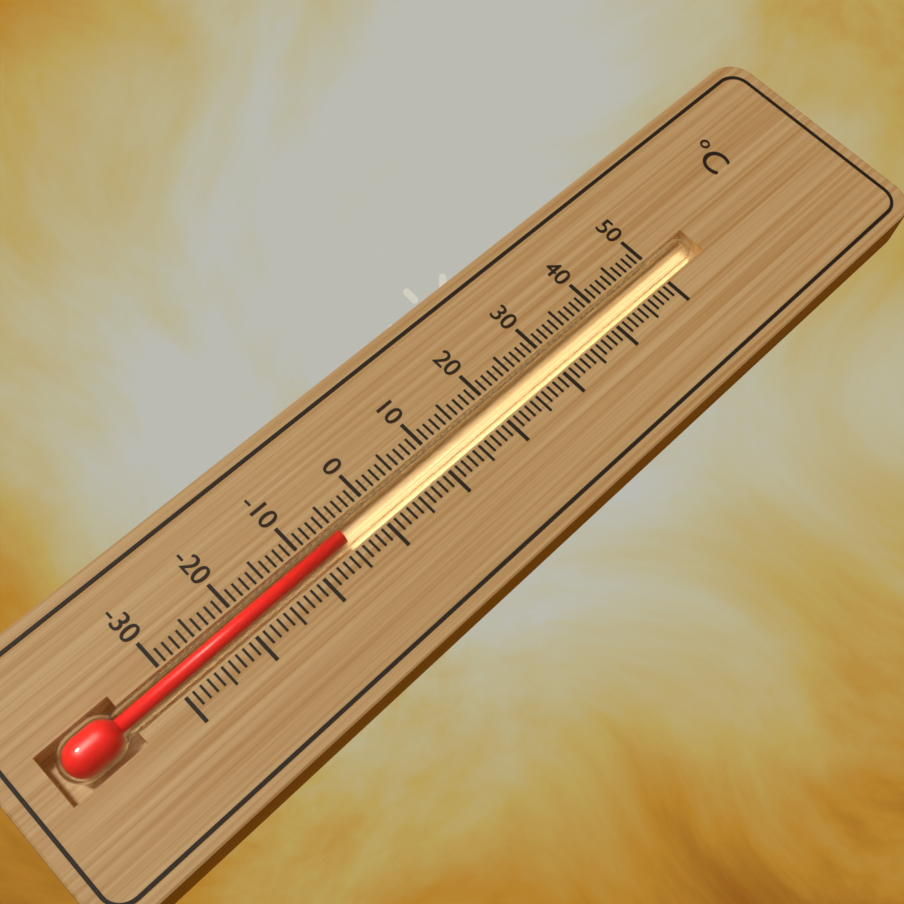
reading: -5 °C
